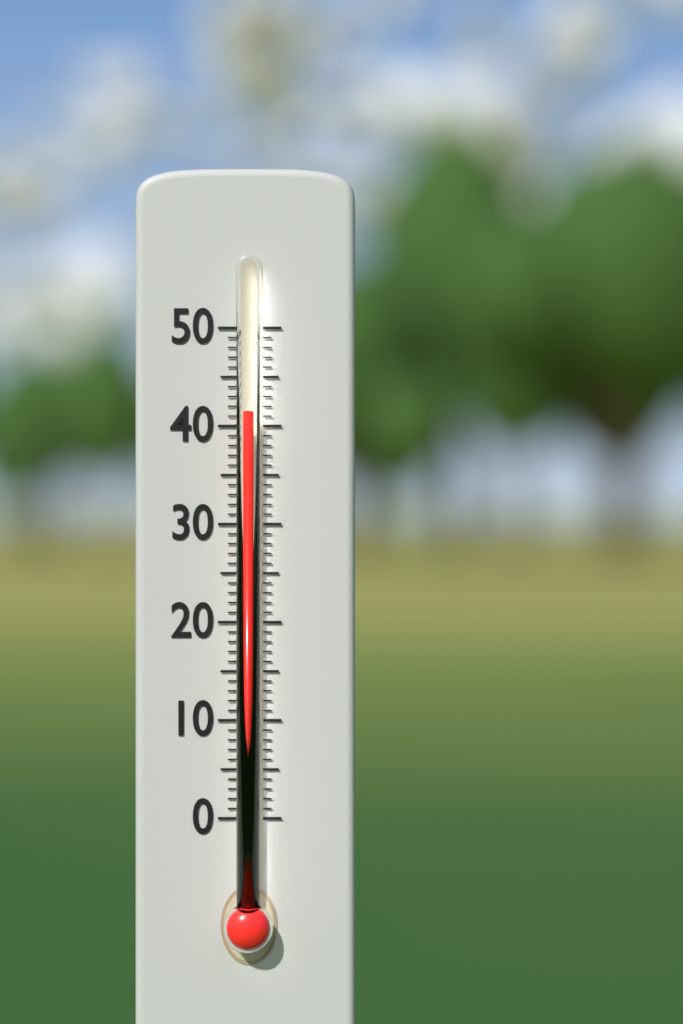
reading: 41.5 (no unit)
